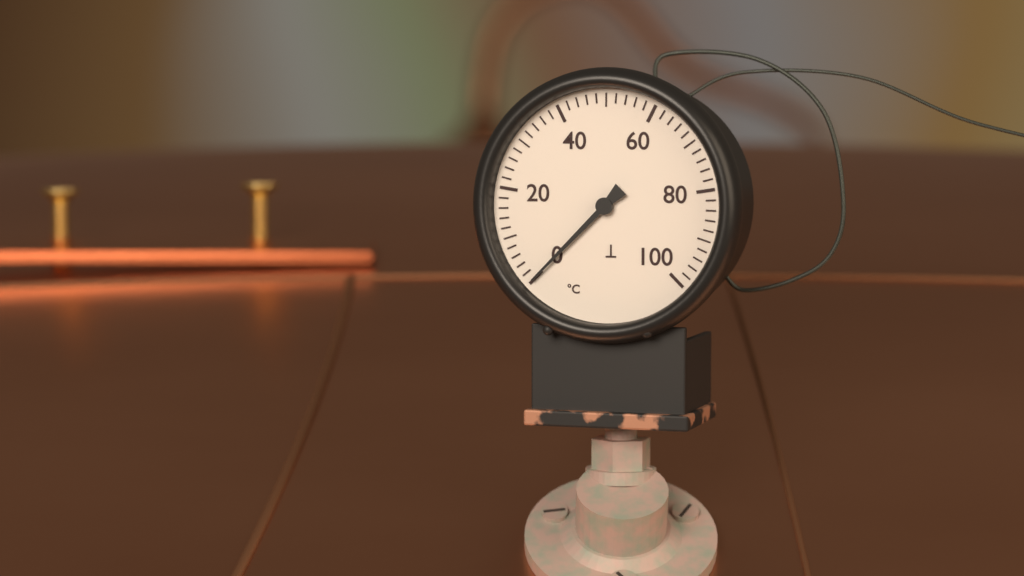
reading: 0 °C
